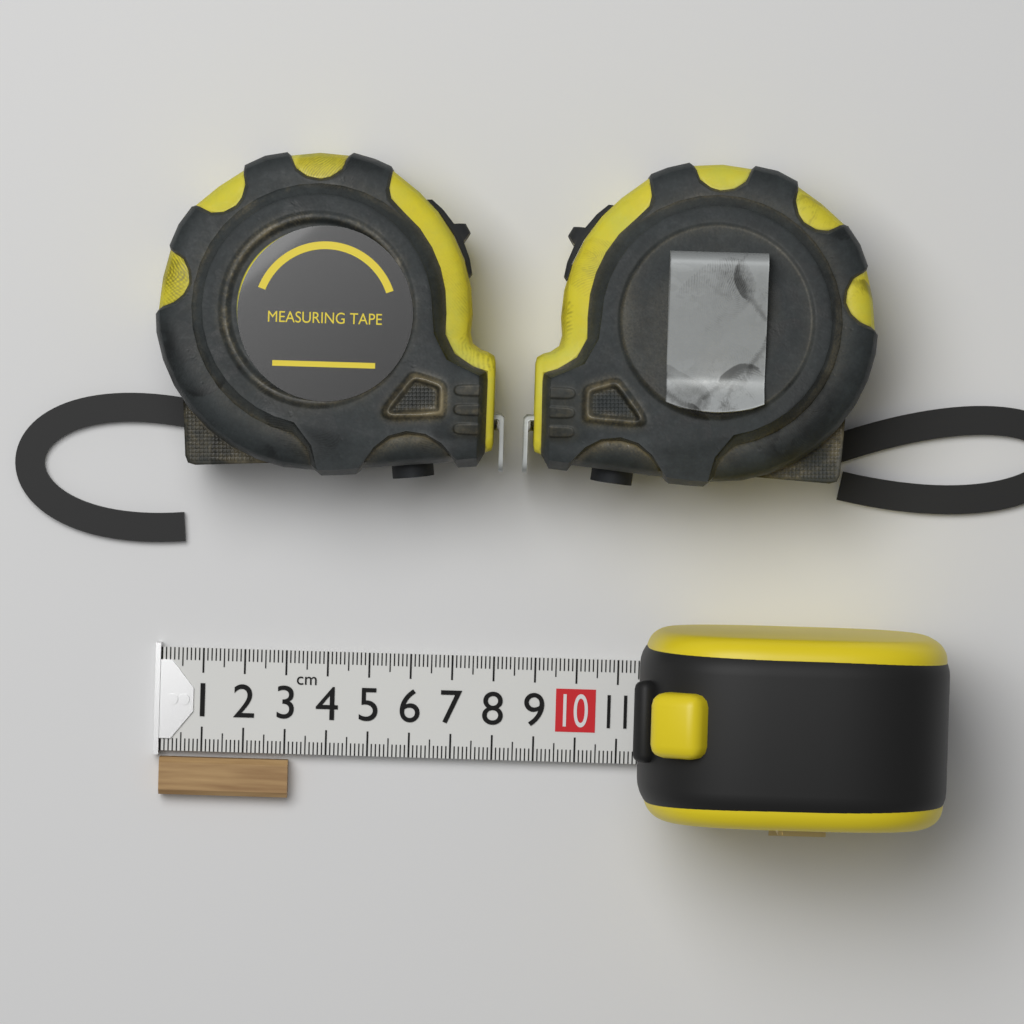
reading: 3.1 cm
